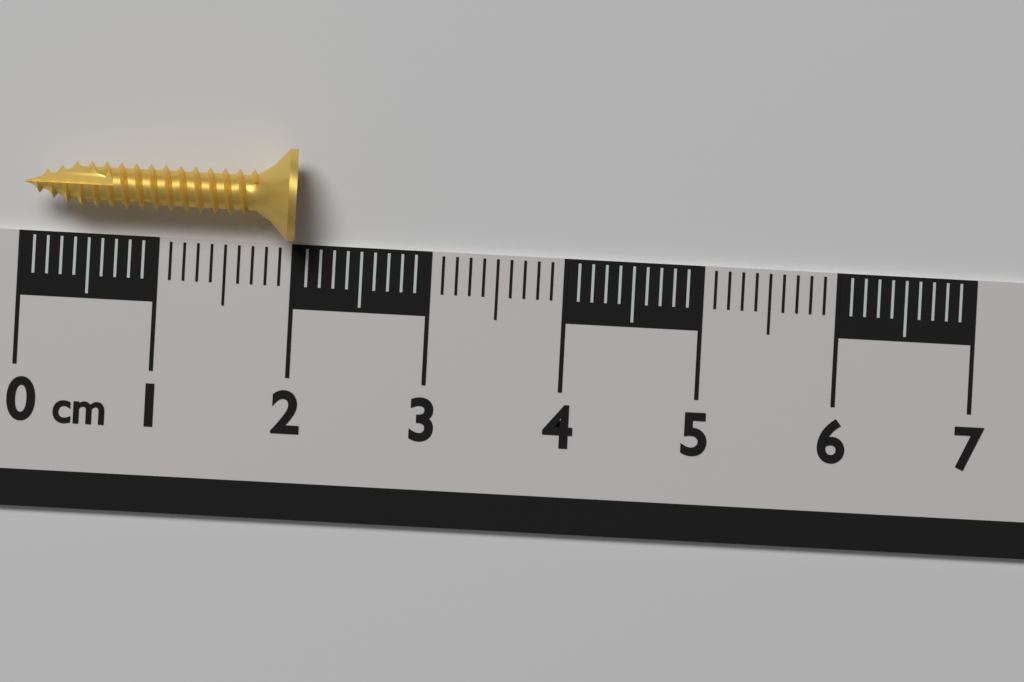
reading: 2.0 cm
